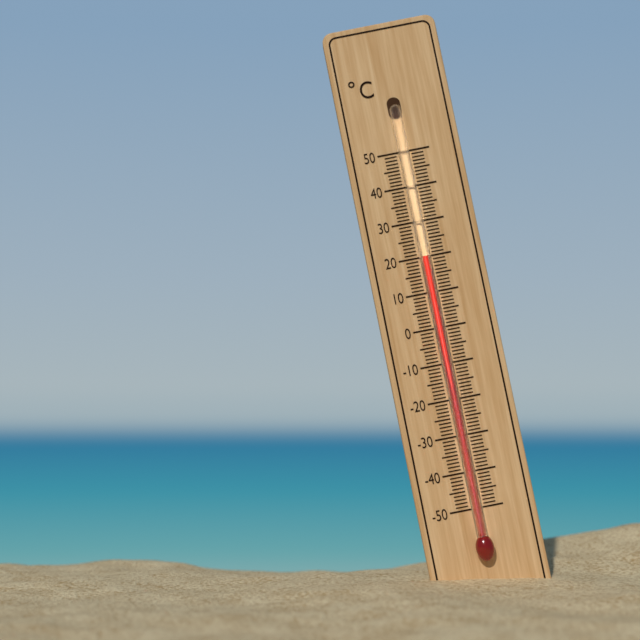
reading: 20 °C
